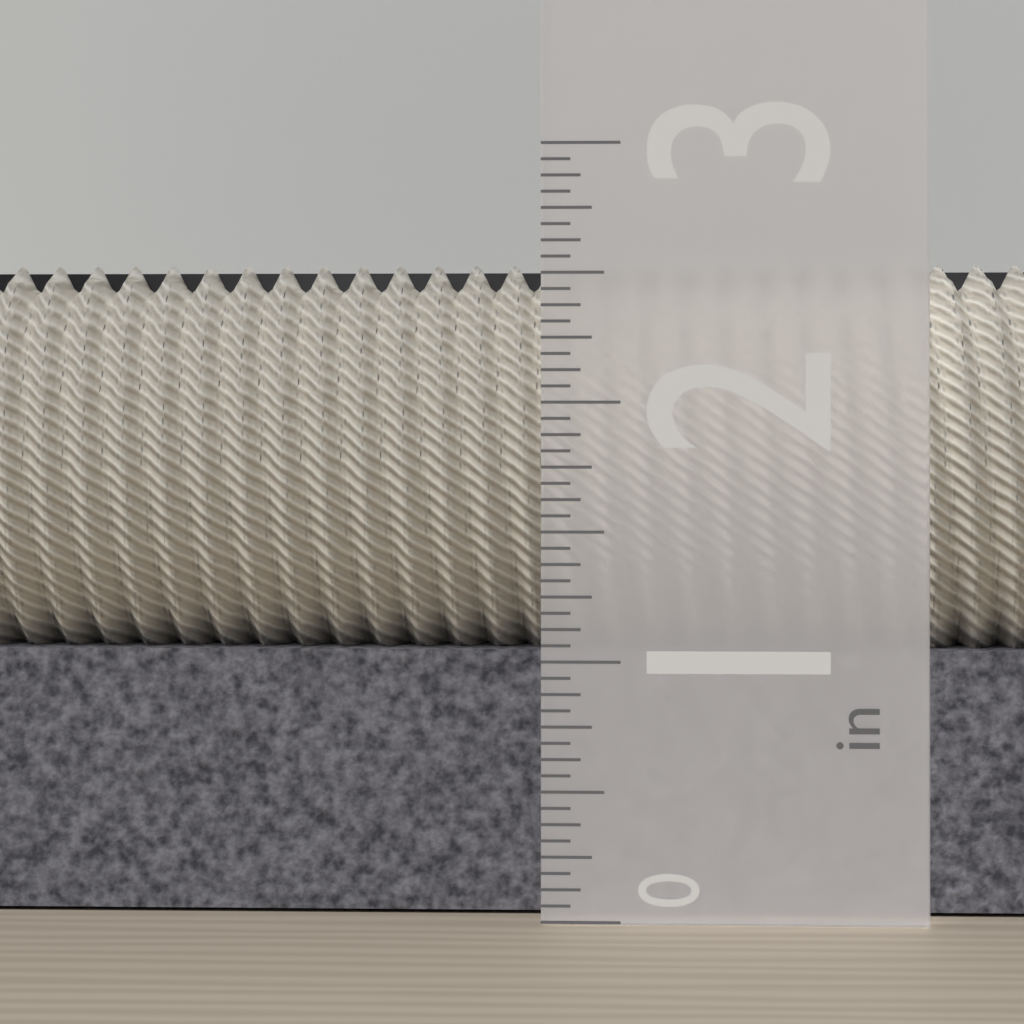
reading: 2.5625 in
